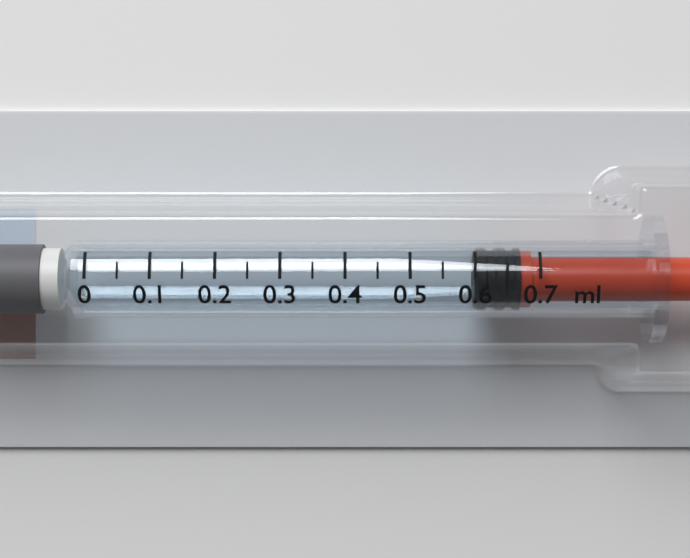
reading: 0.60 ml
